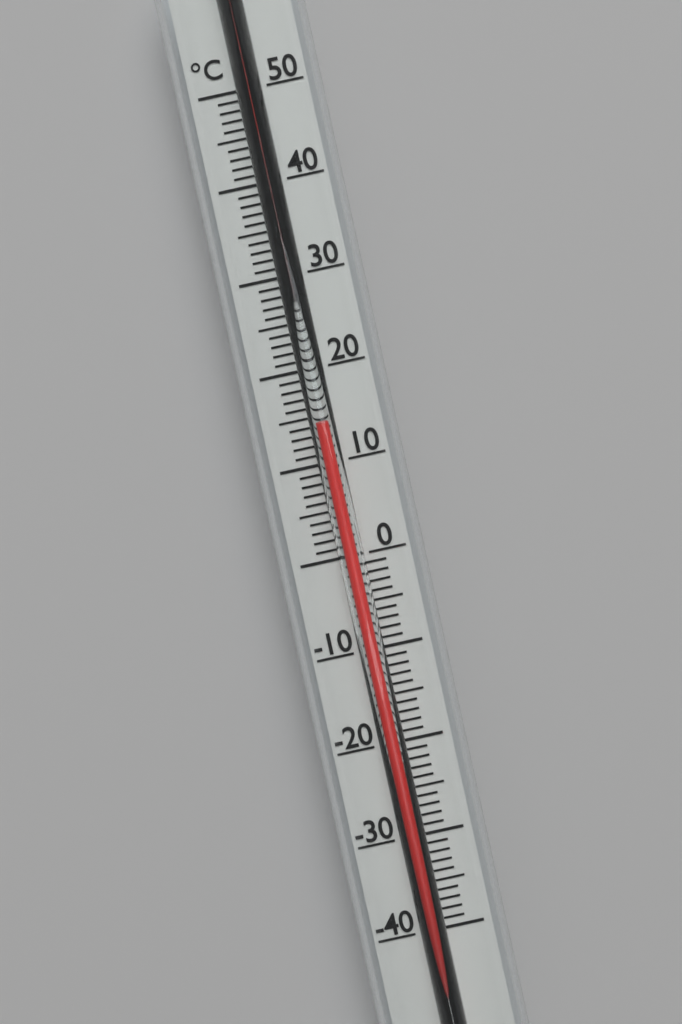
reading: 14 °C
